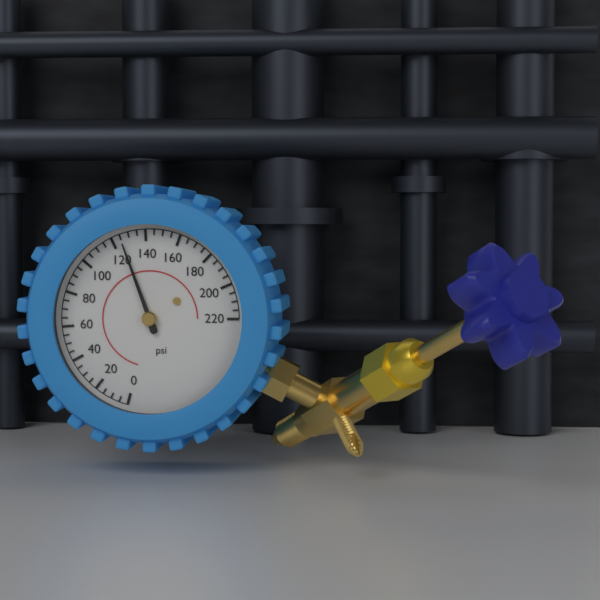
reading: 125 psi
